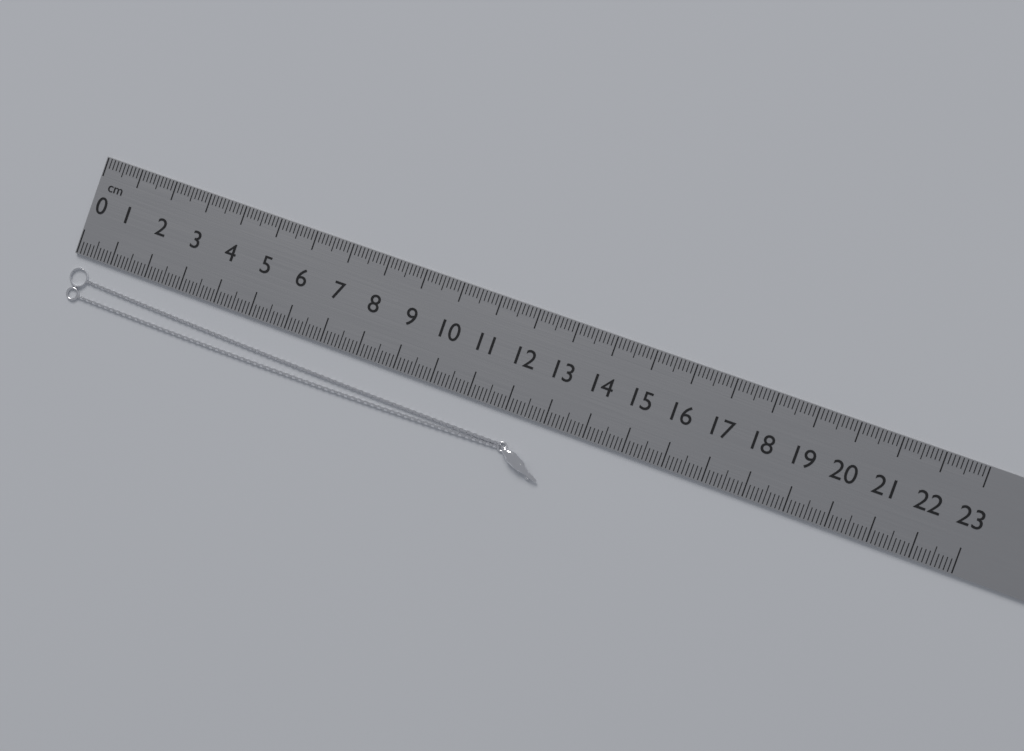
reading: 13.3 cm
